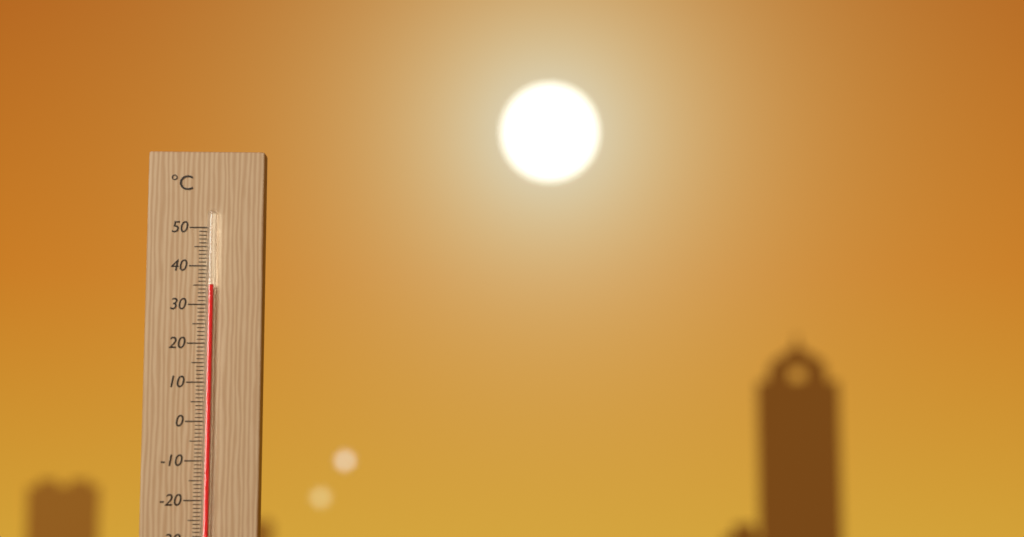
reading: 35 °C
